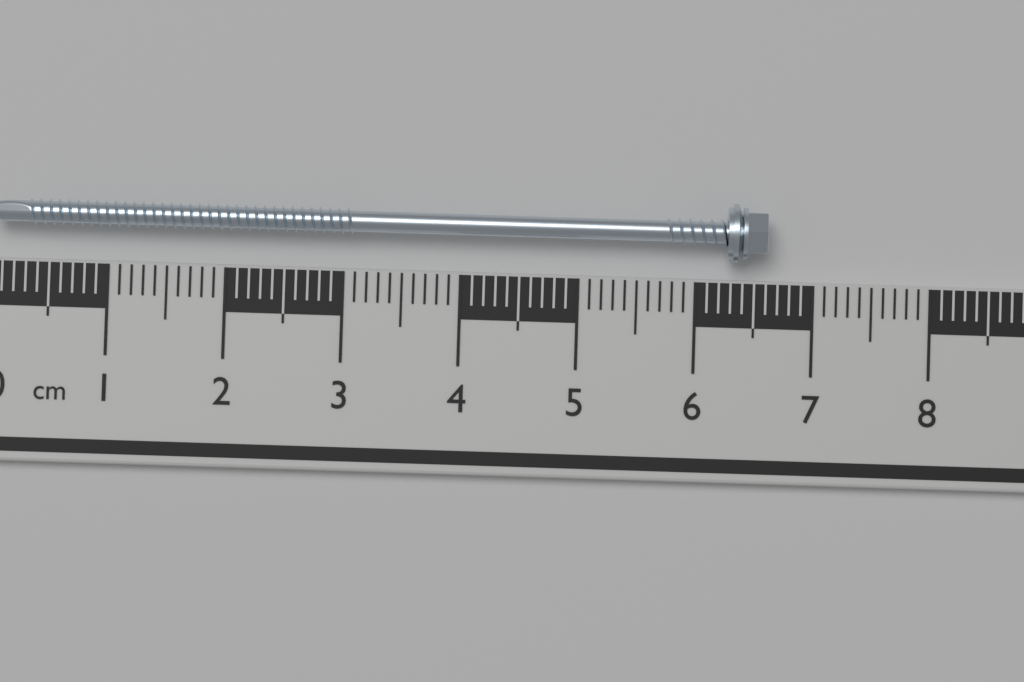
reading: 6.6 cm
